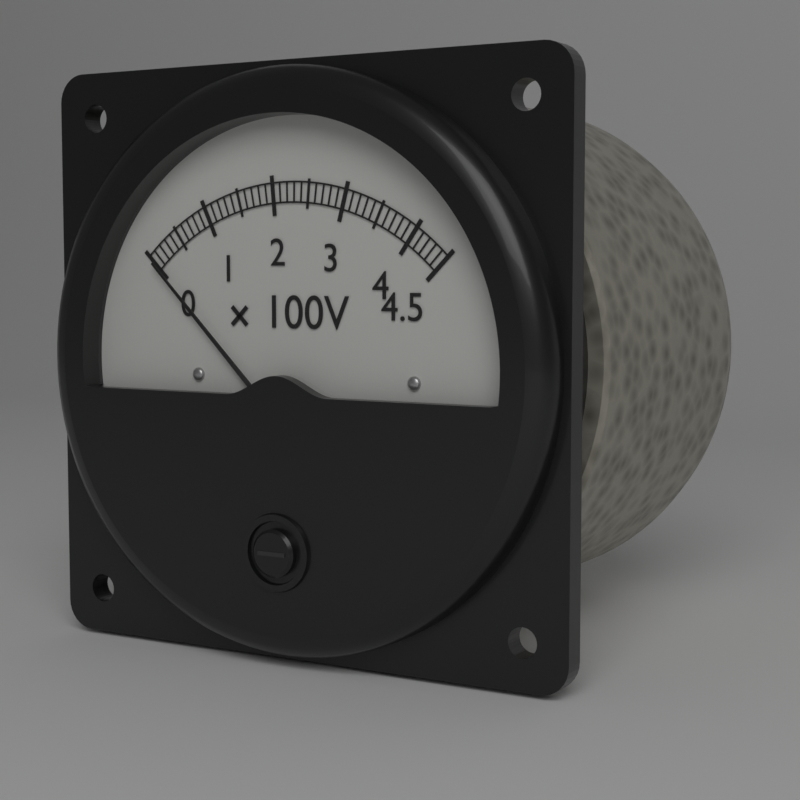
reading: 0 V
